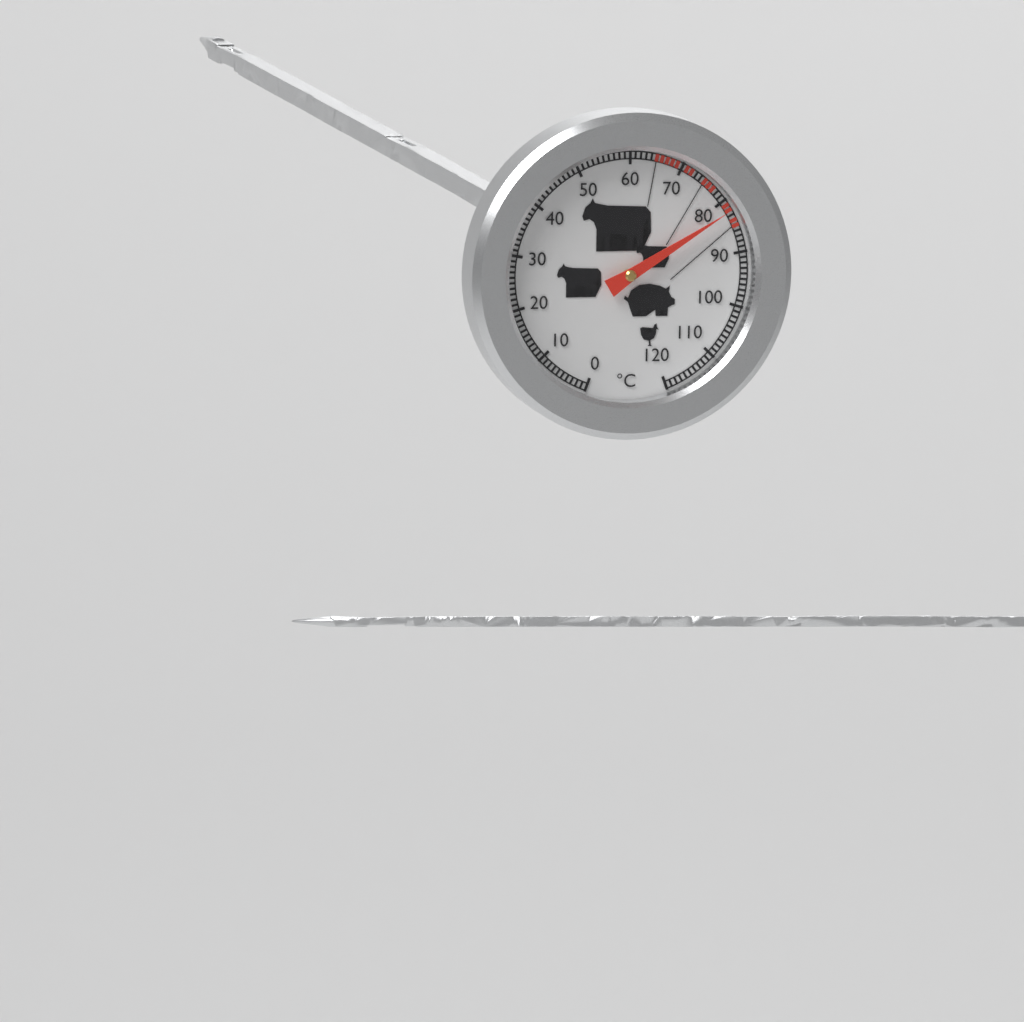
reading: 82 °C
